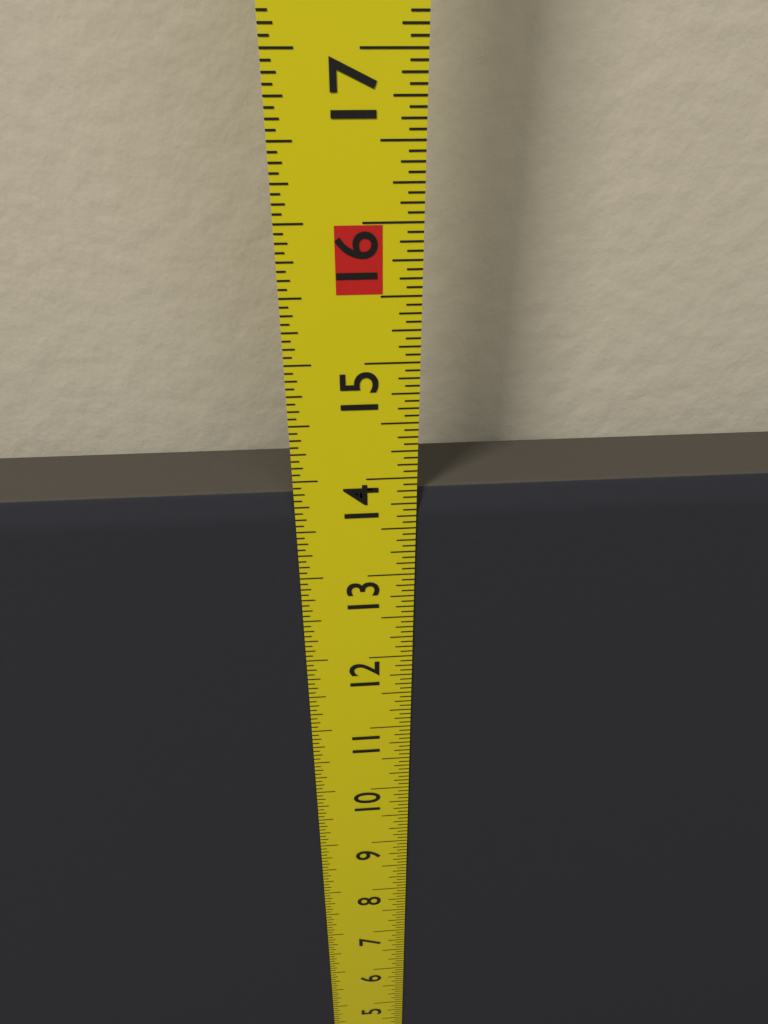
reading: 13.8750 in
